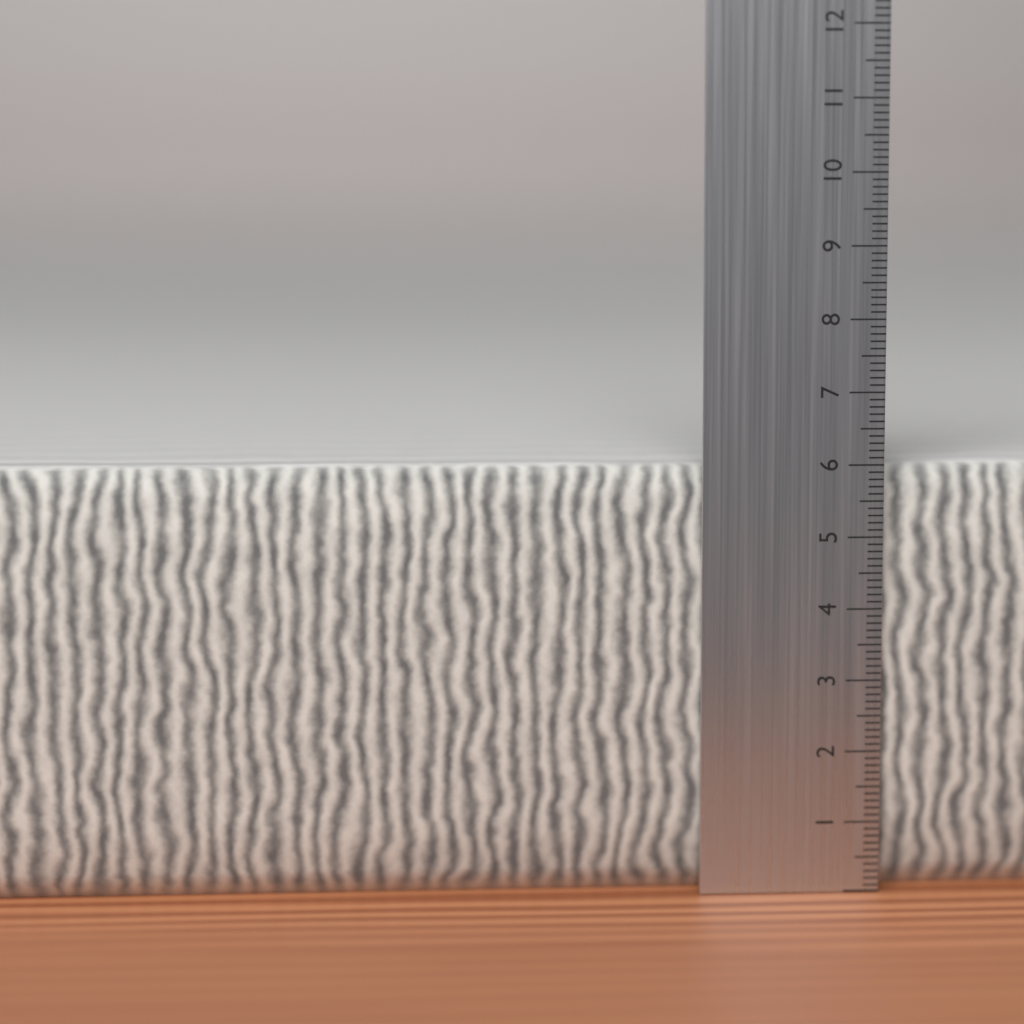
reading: 6.0 cm
